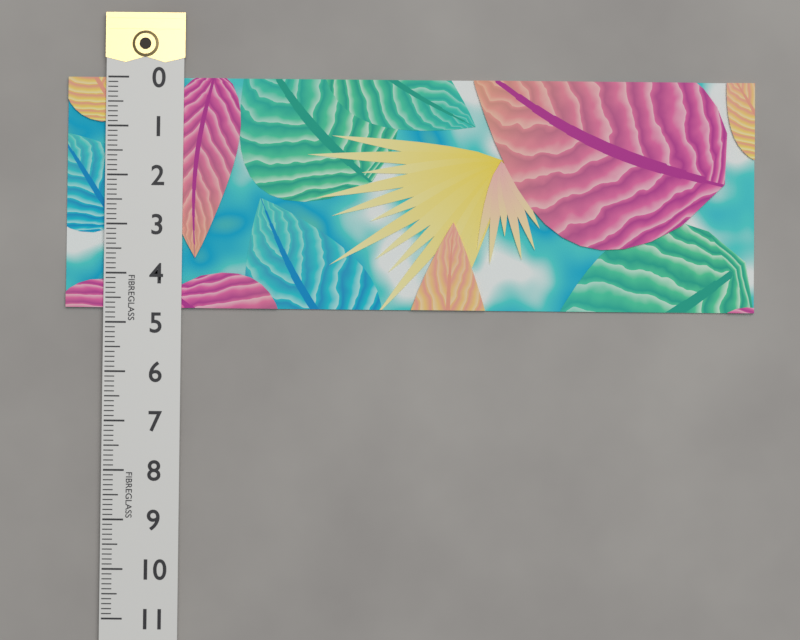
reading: 4.7 (no unit)
